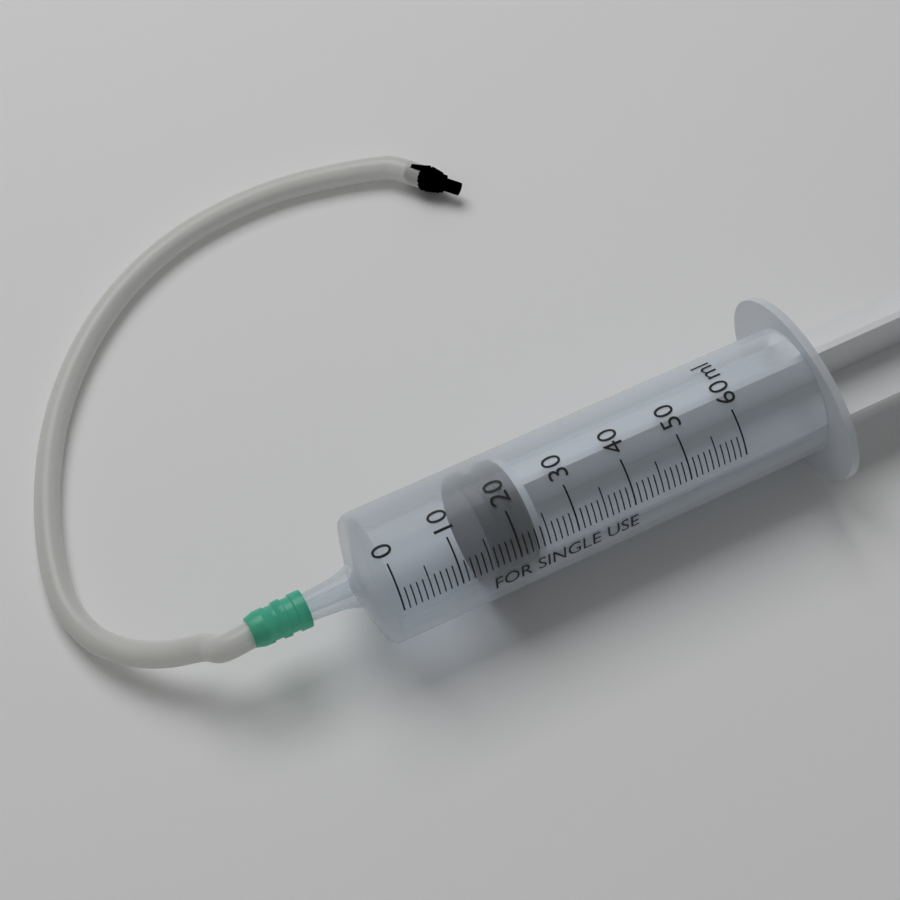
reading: 16 ml
